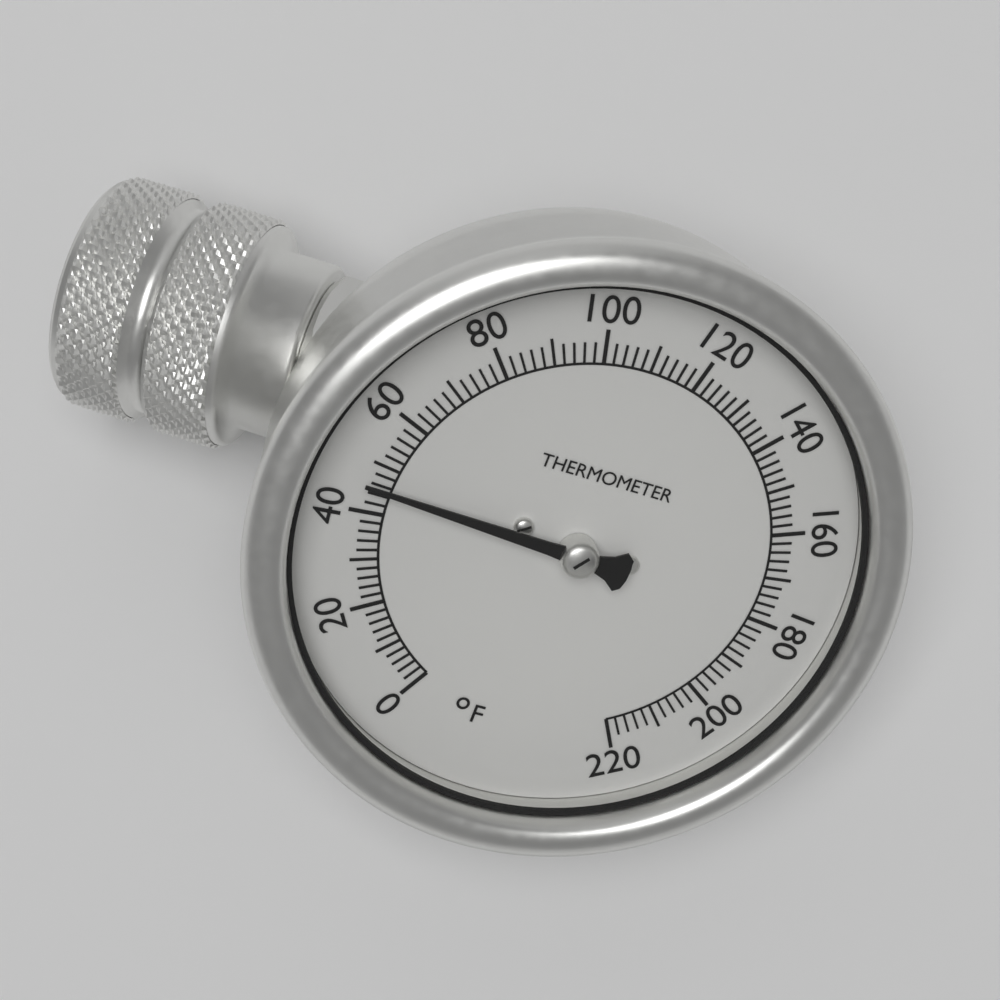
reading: 46 °F
